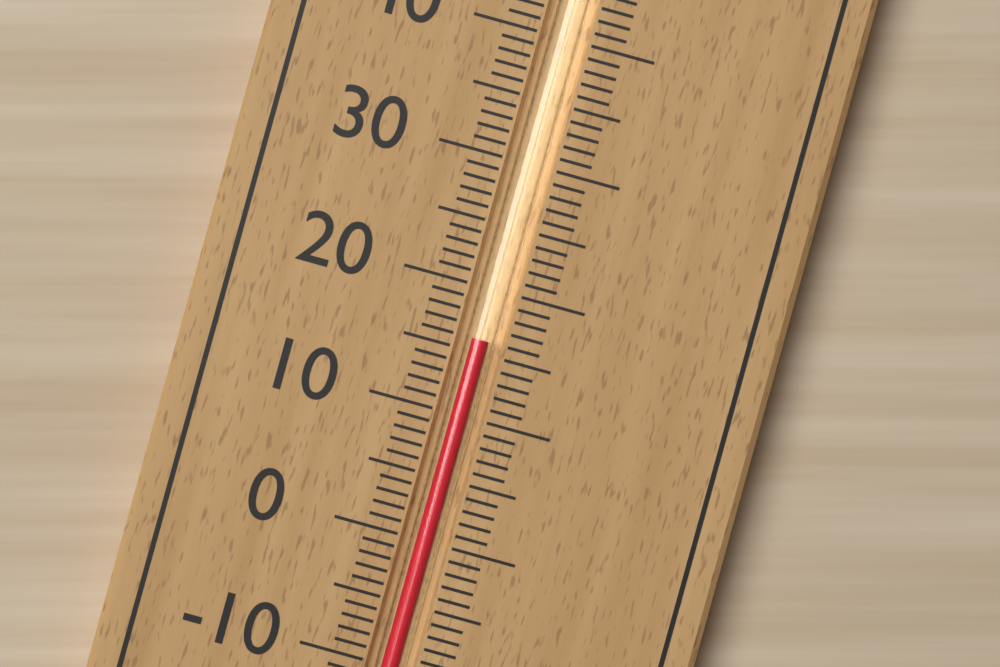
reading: 16 (no unit)
